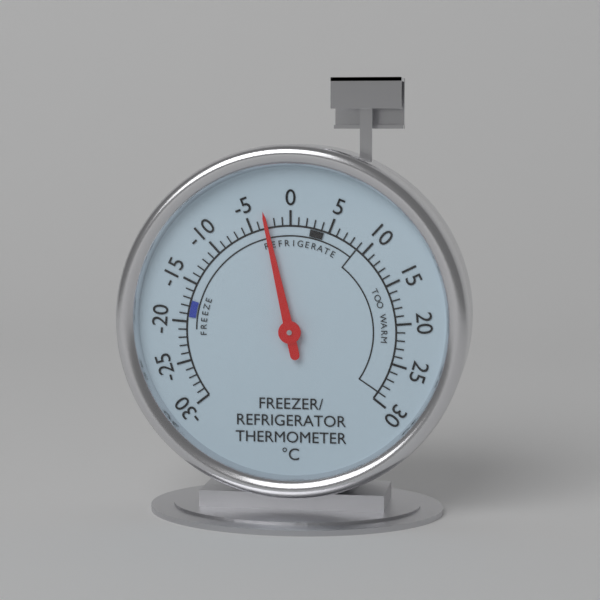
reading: -3 °C
